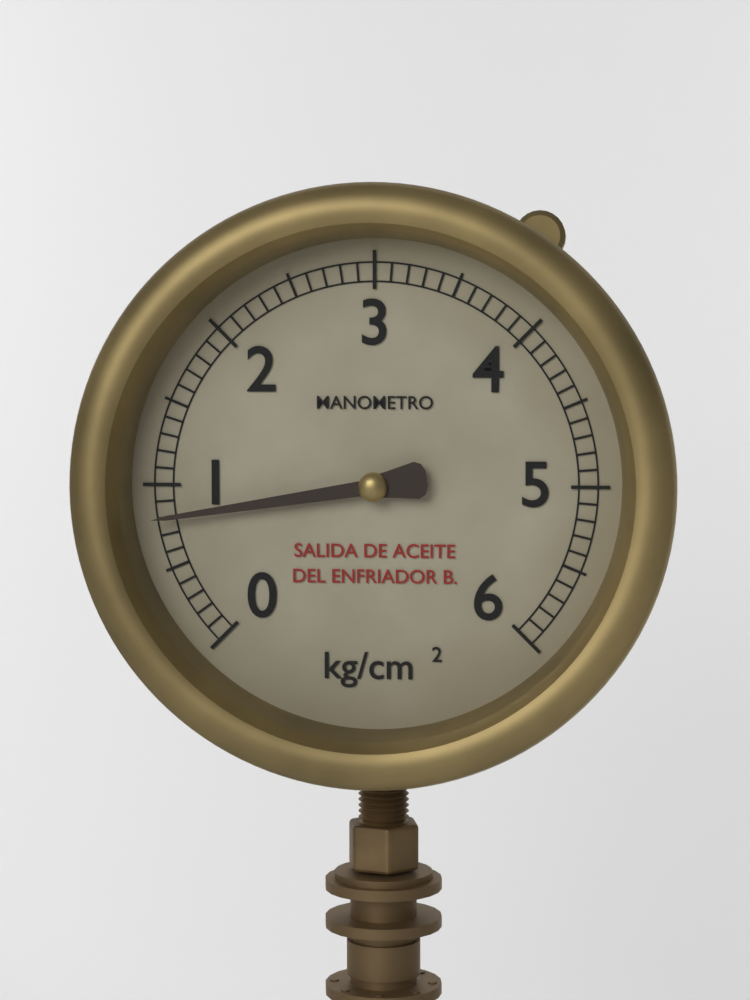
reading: 0.8 kg/cm²
